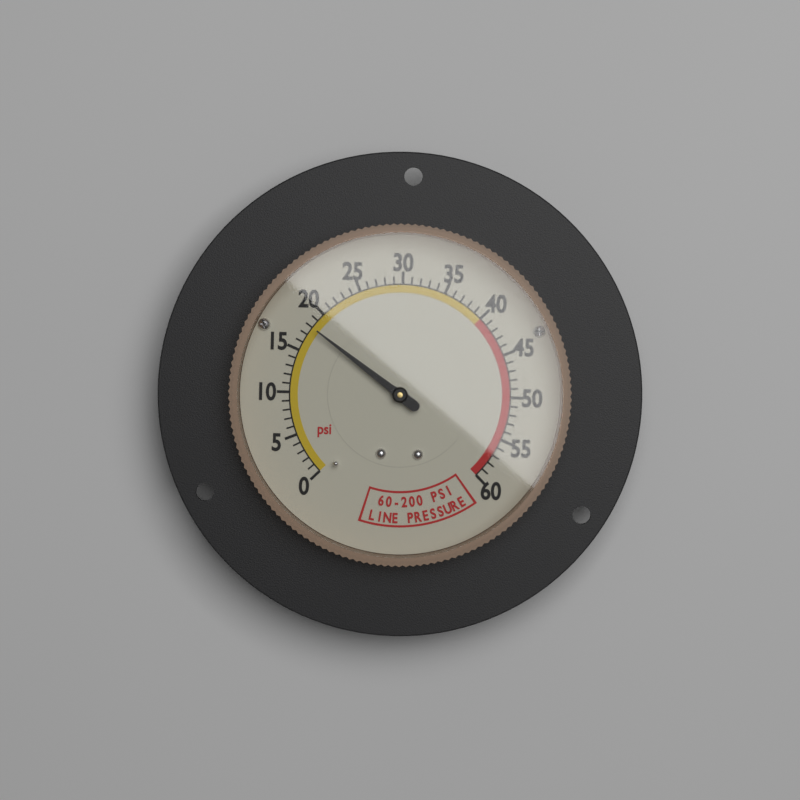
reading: 18 psi
